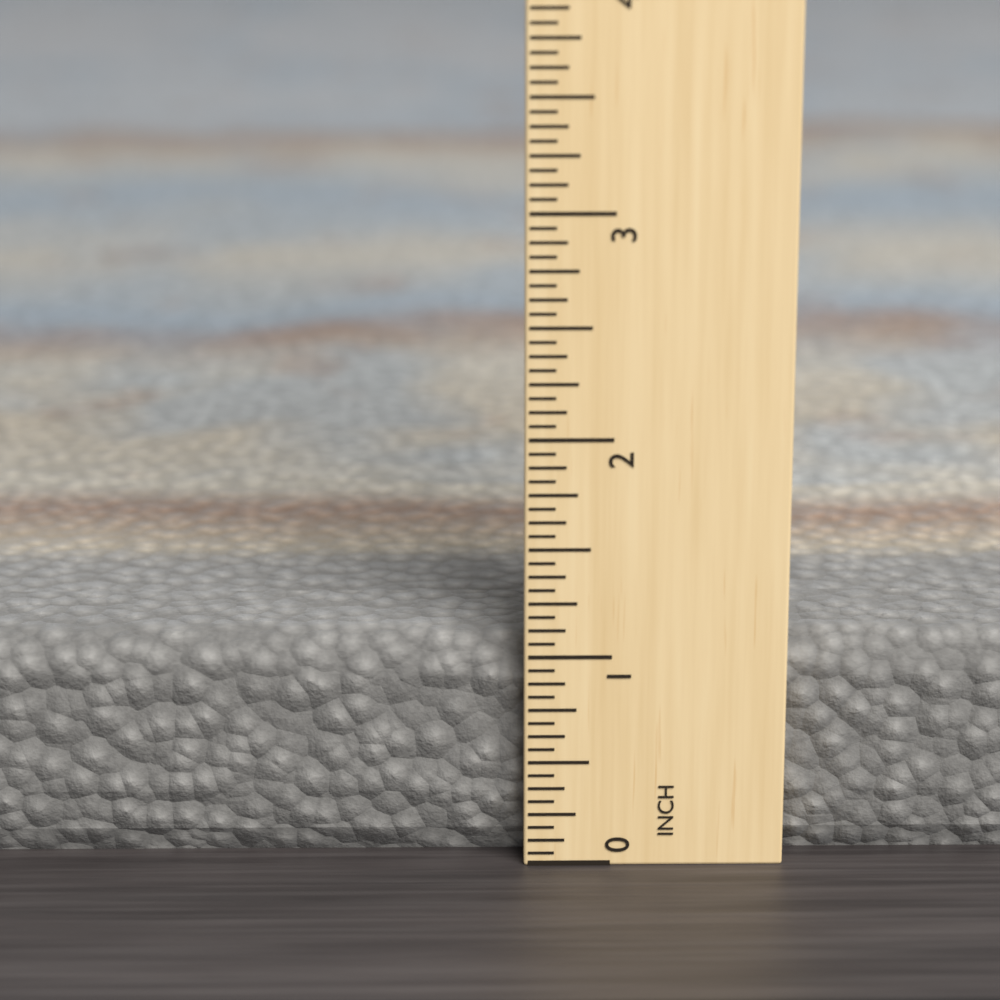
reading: 1.0625 in
